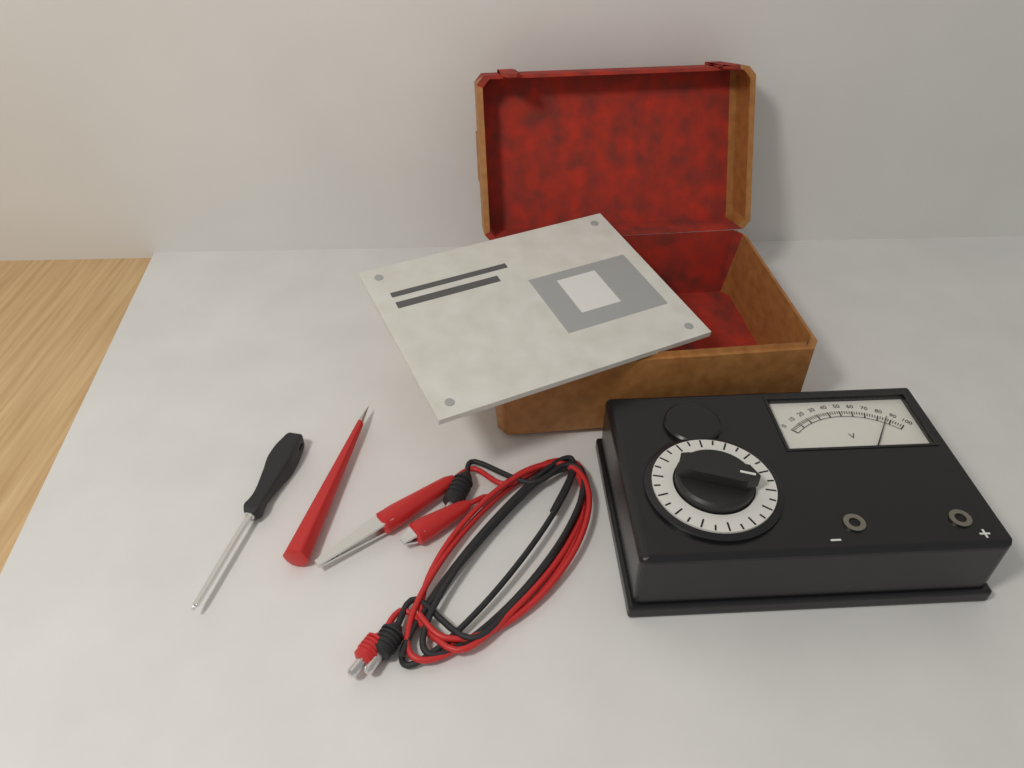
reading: 86 V
